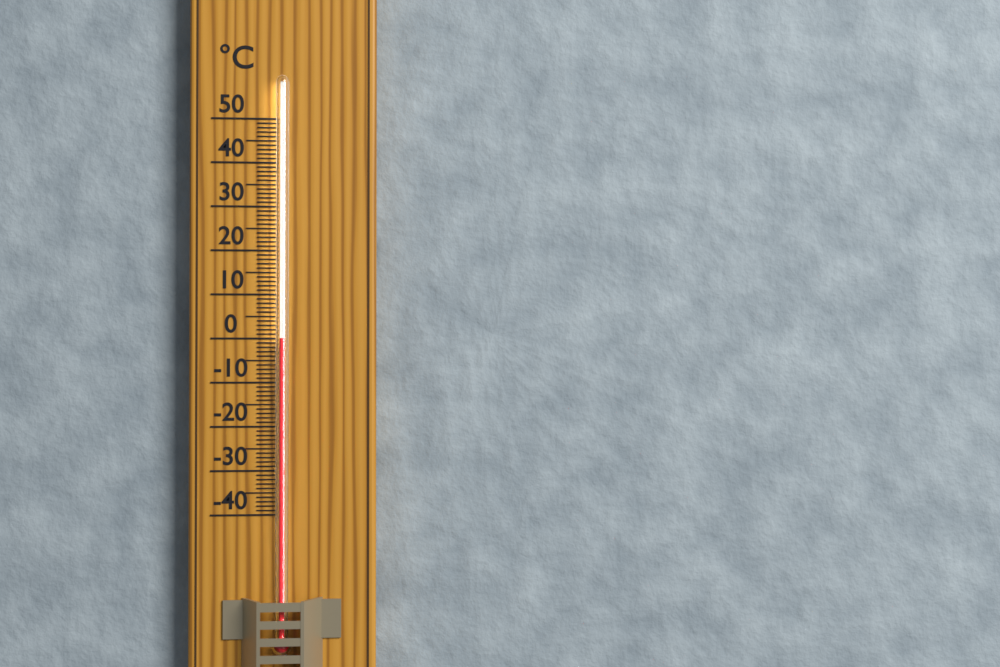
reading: 0 °C
